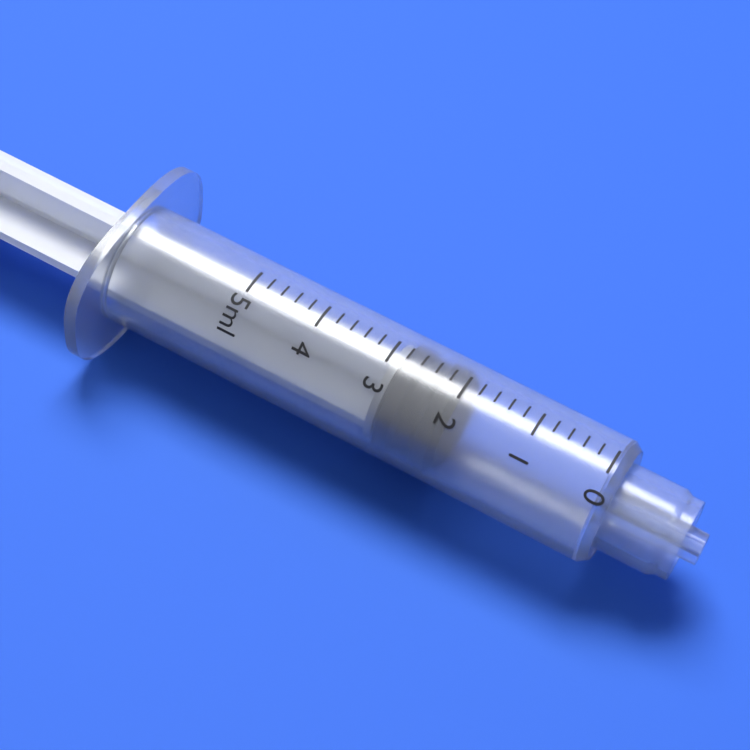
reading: 2.0 ml
